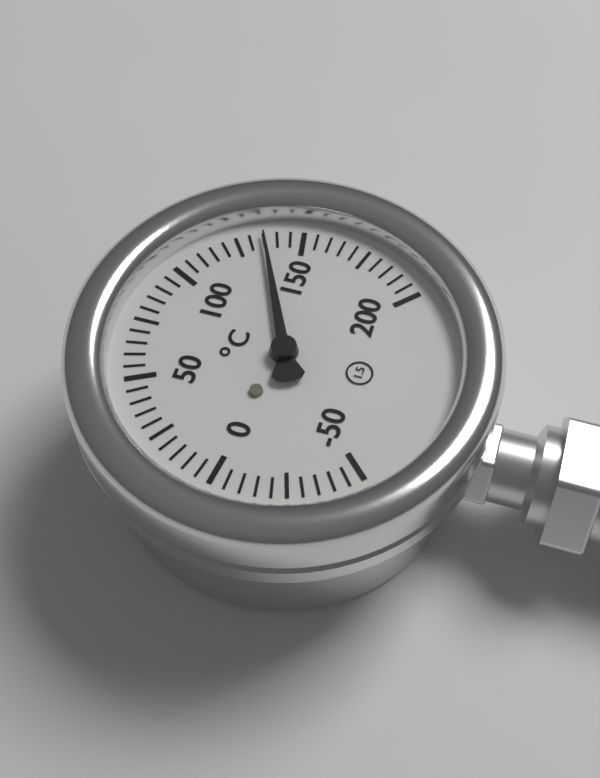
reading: 135 °C
